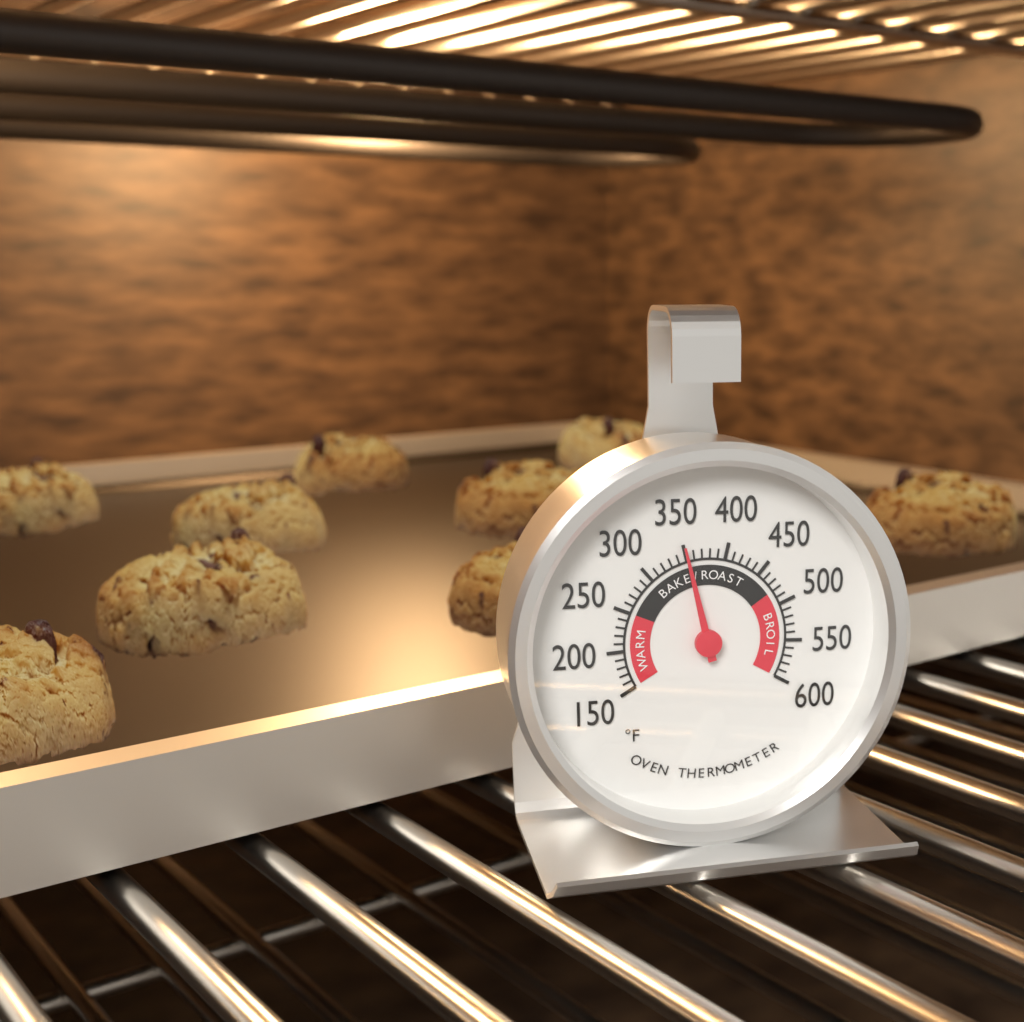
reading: 350 °F
